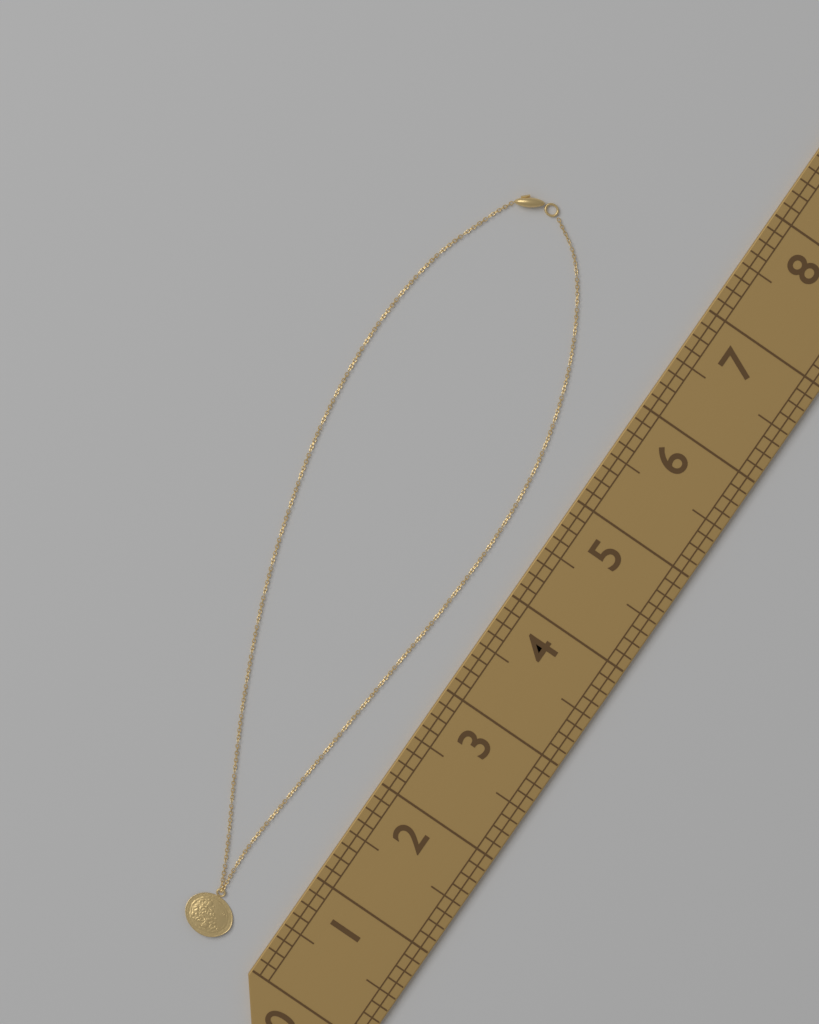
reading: 7.000 (no unit)
